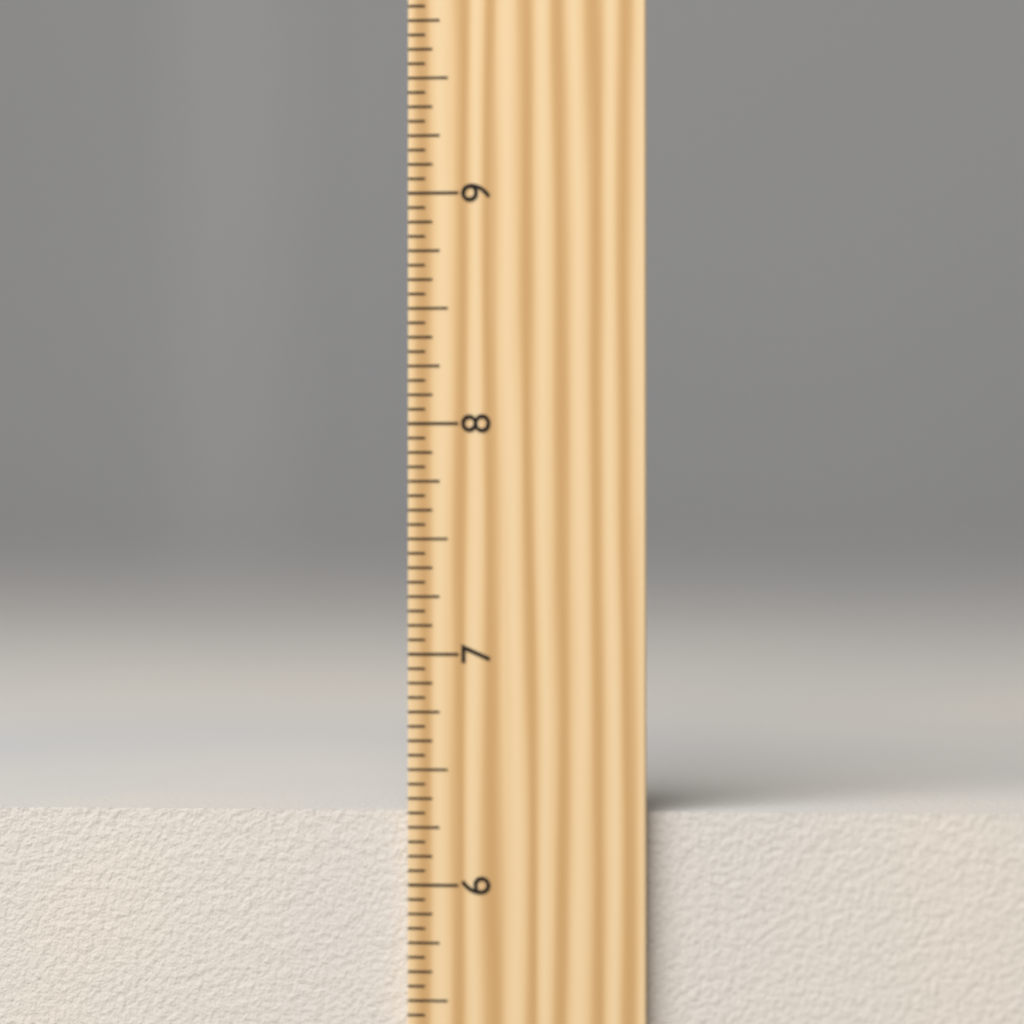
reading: 6.3125 inch
